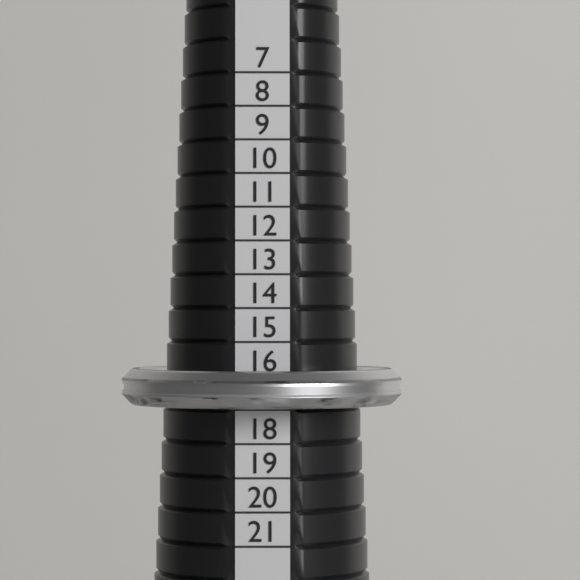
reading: 17 (no unit)
